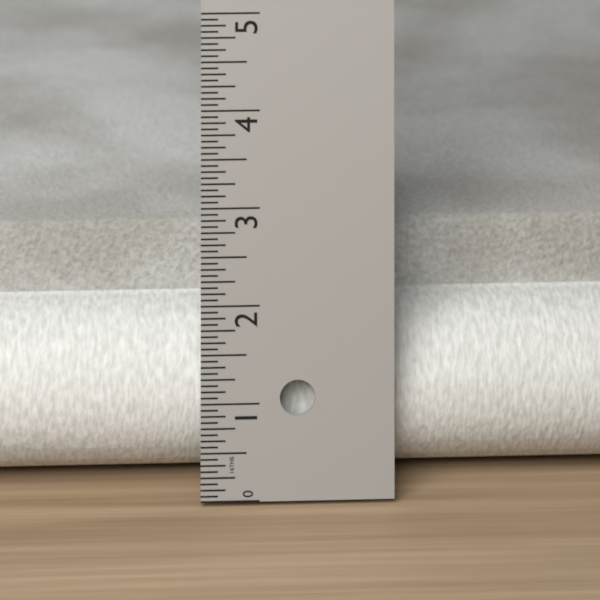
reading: 2.3750 in
